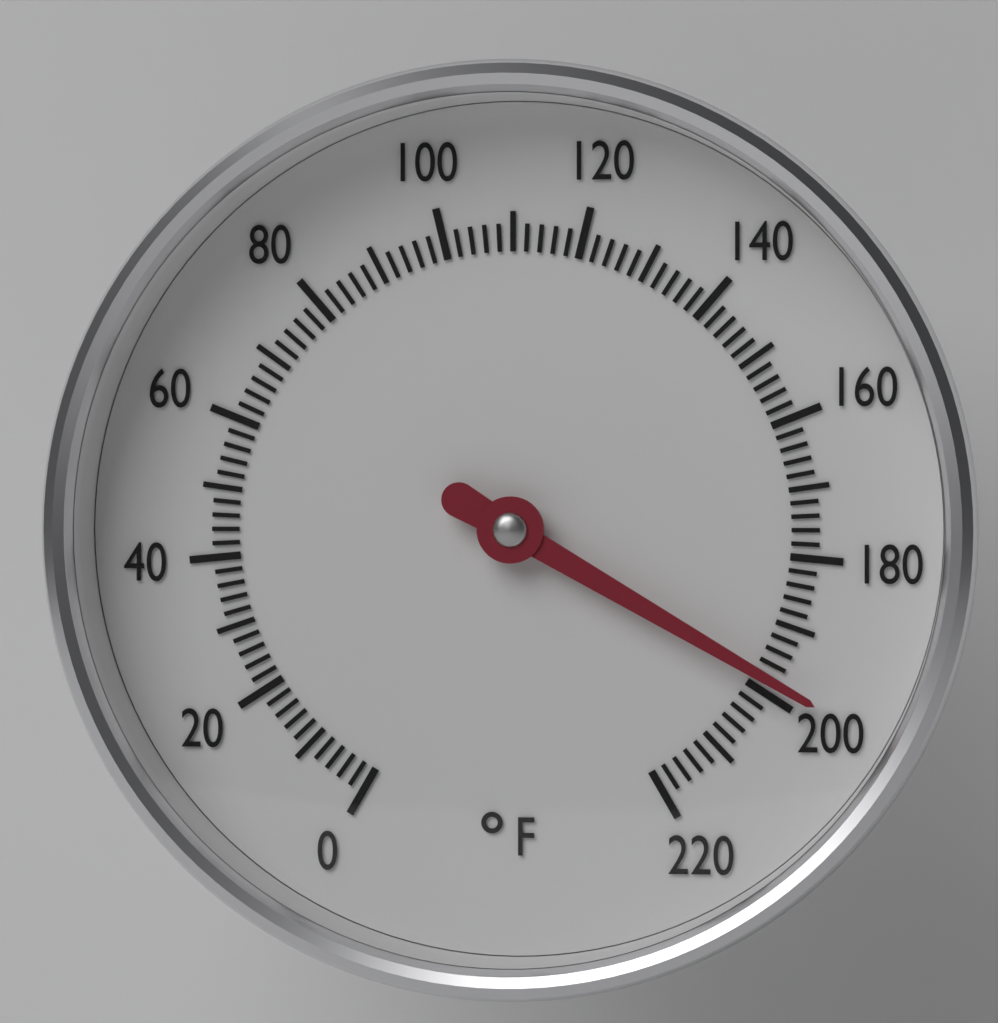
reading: 198 °F
